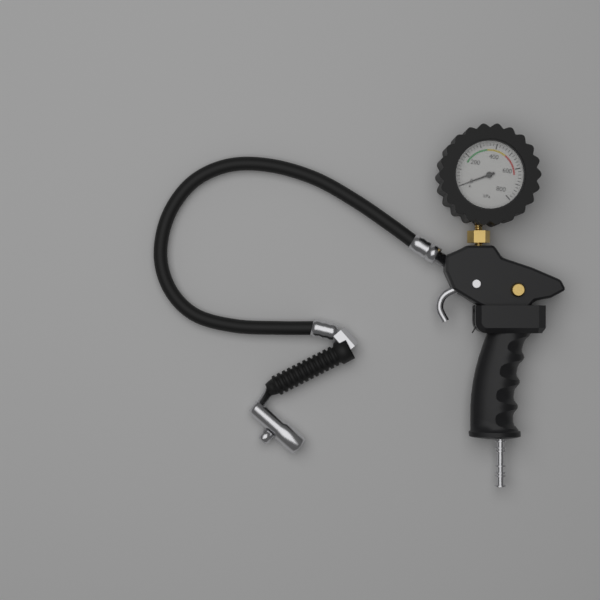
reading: 0 kPa
